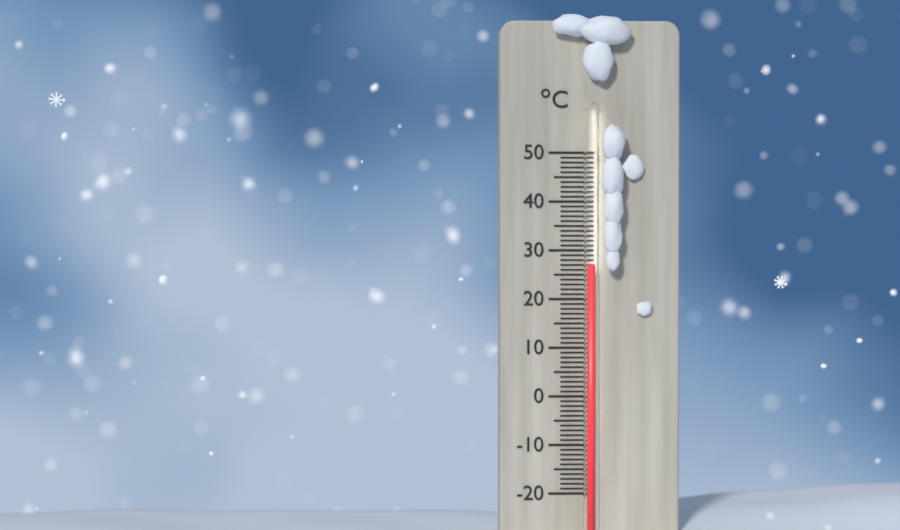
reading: 27 °C
